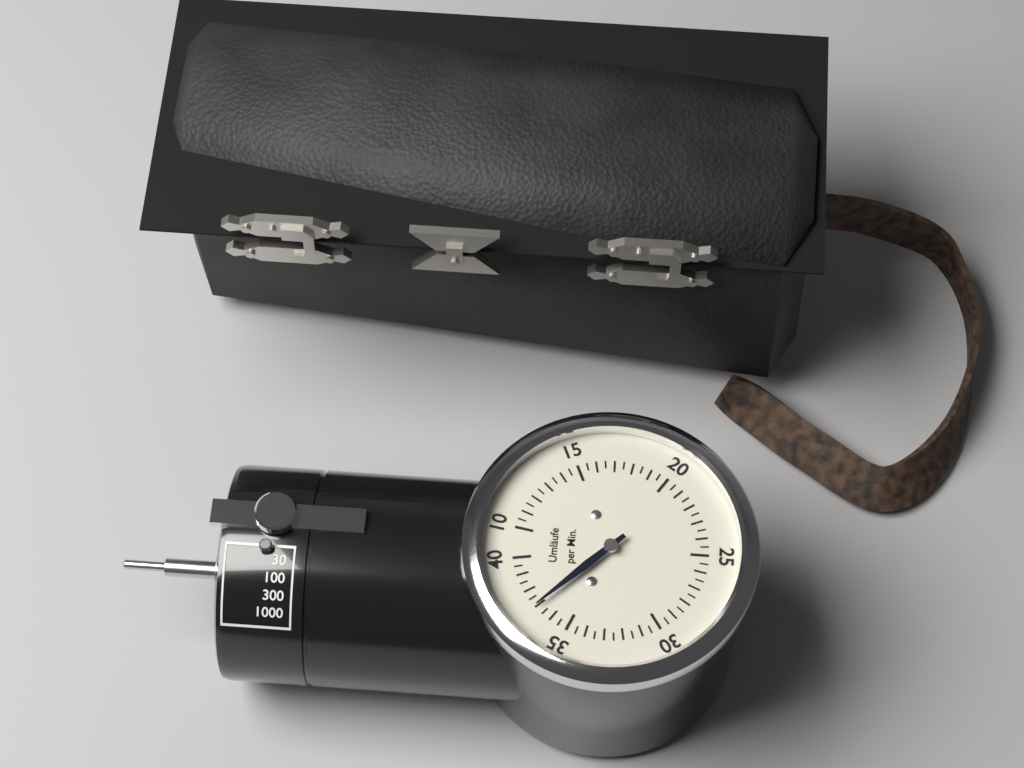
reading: 37.0 Umläufe per Min.
